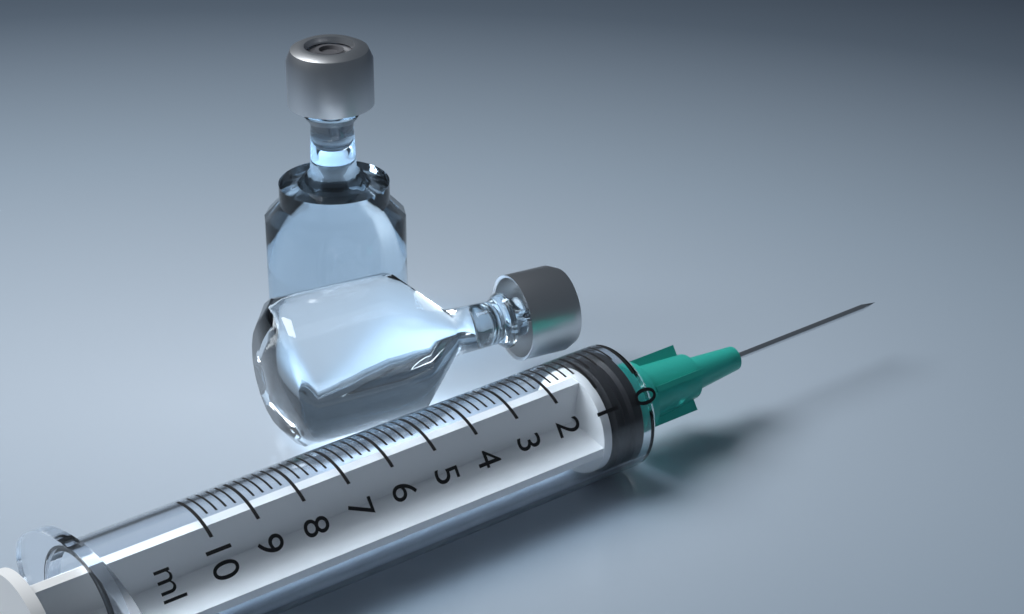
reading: 0.0 ml
